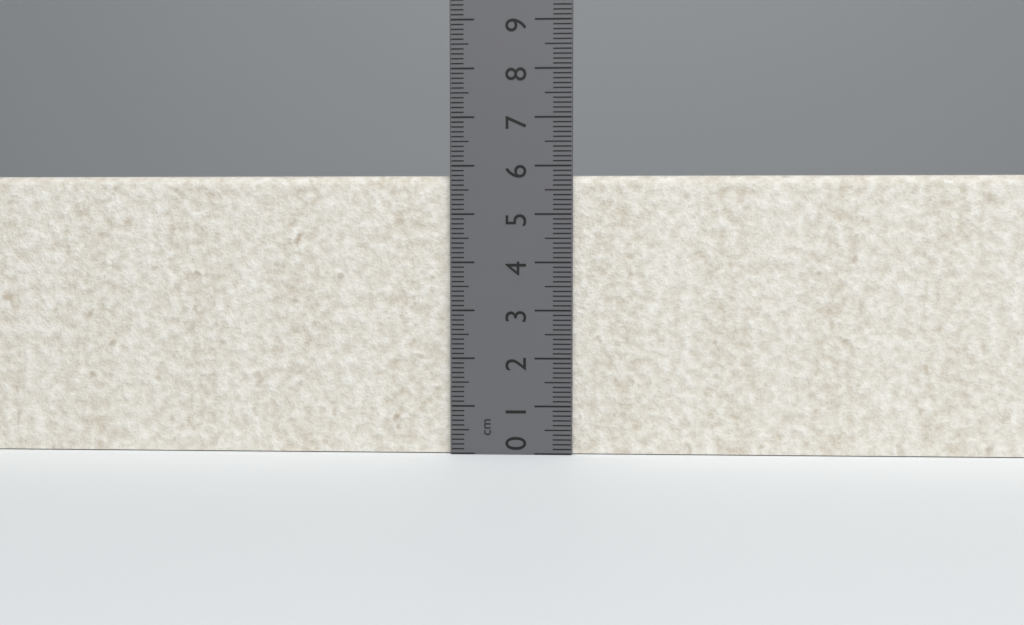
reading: 5.8 cm
